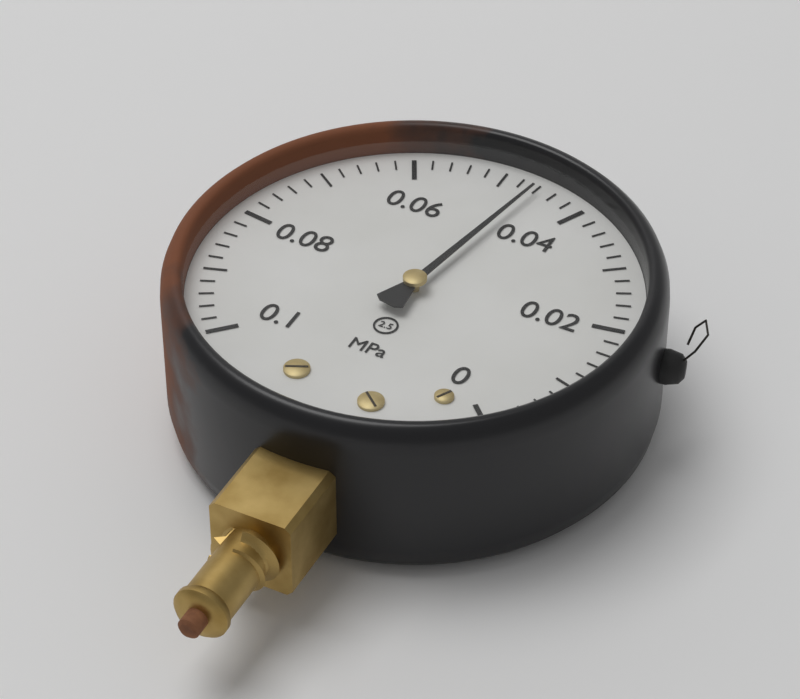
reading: 0.046 MPa
